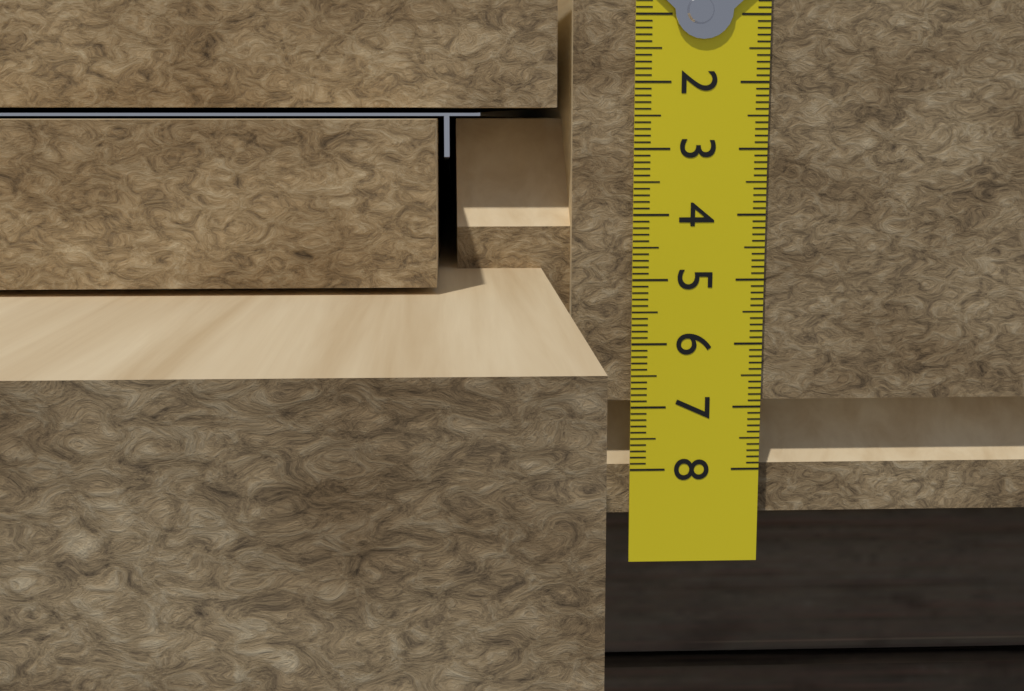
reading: 6.9 cm
